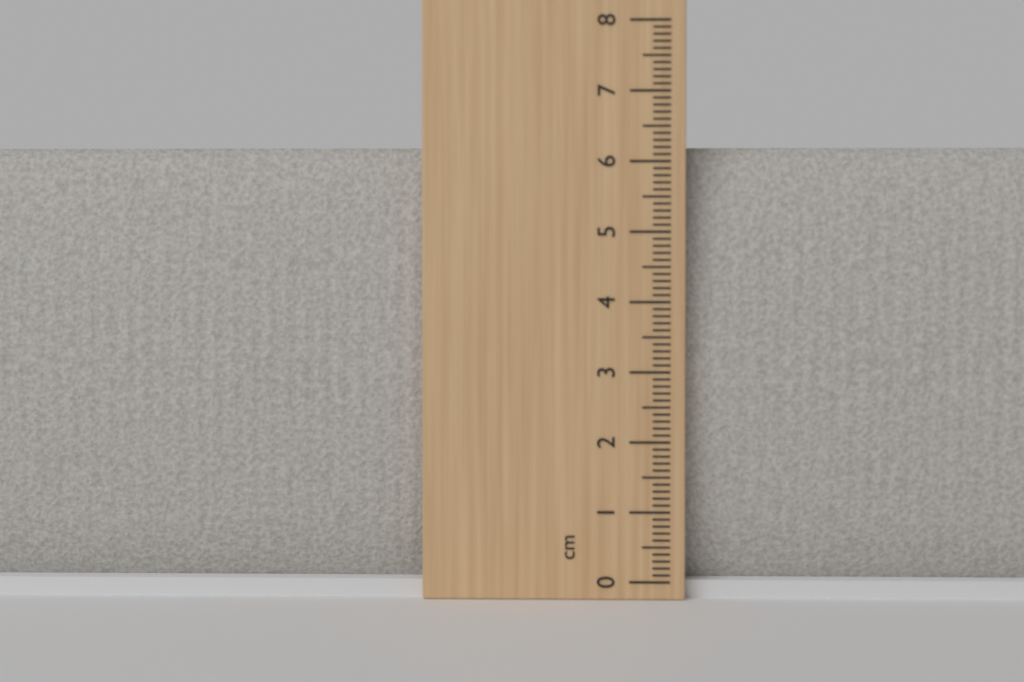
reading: 6.2 cm
